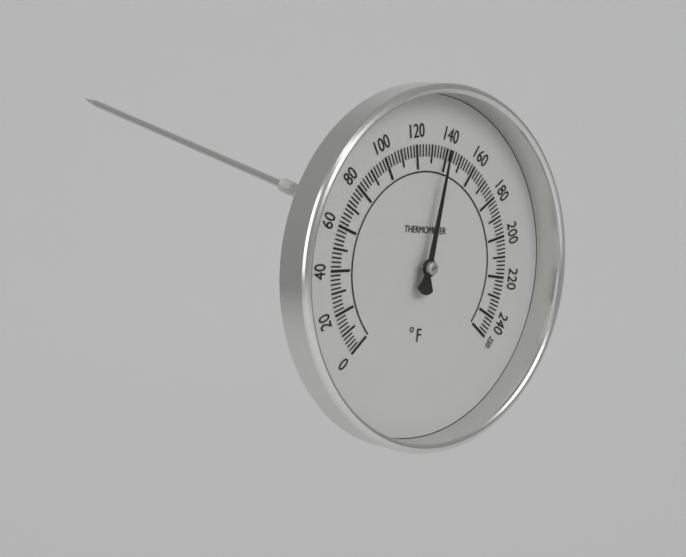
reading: 138 °F
